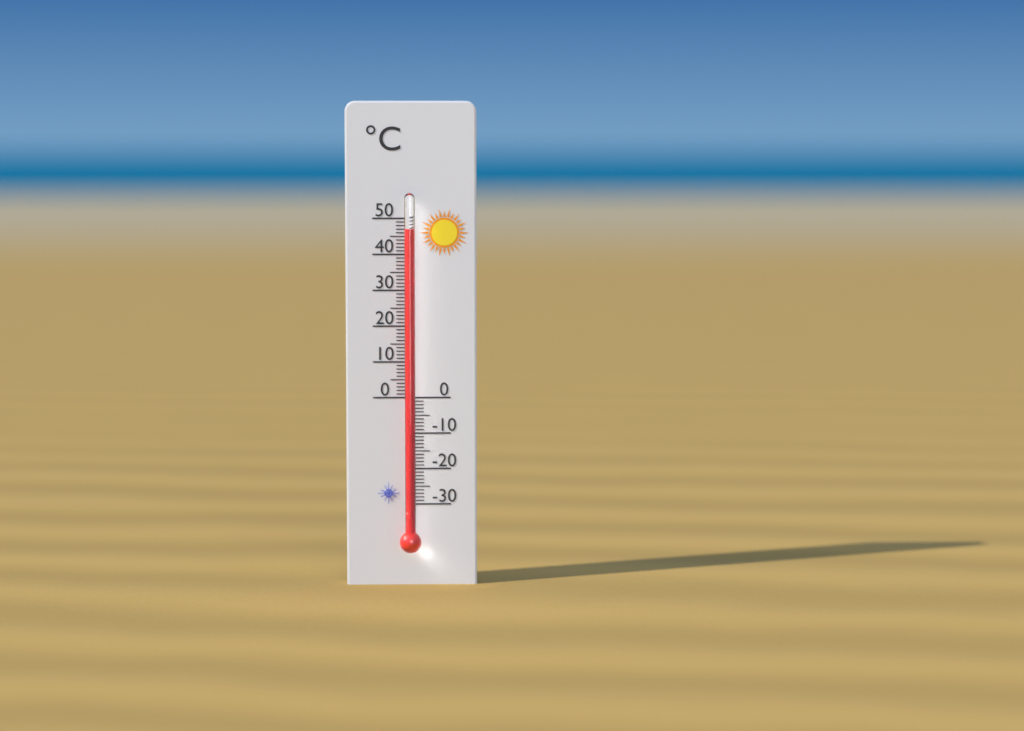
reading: 47 °C
